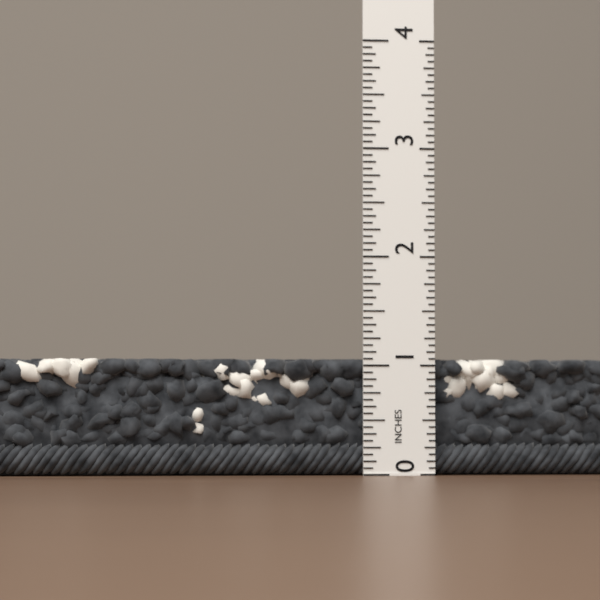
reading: 1.0625 in
